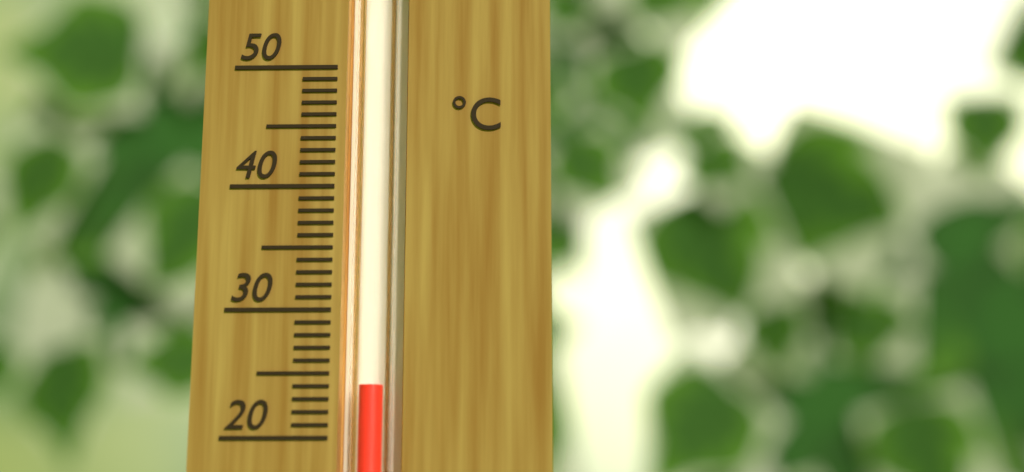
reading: 24 °C
